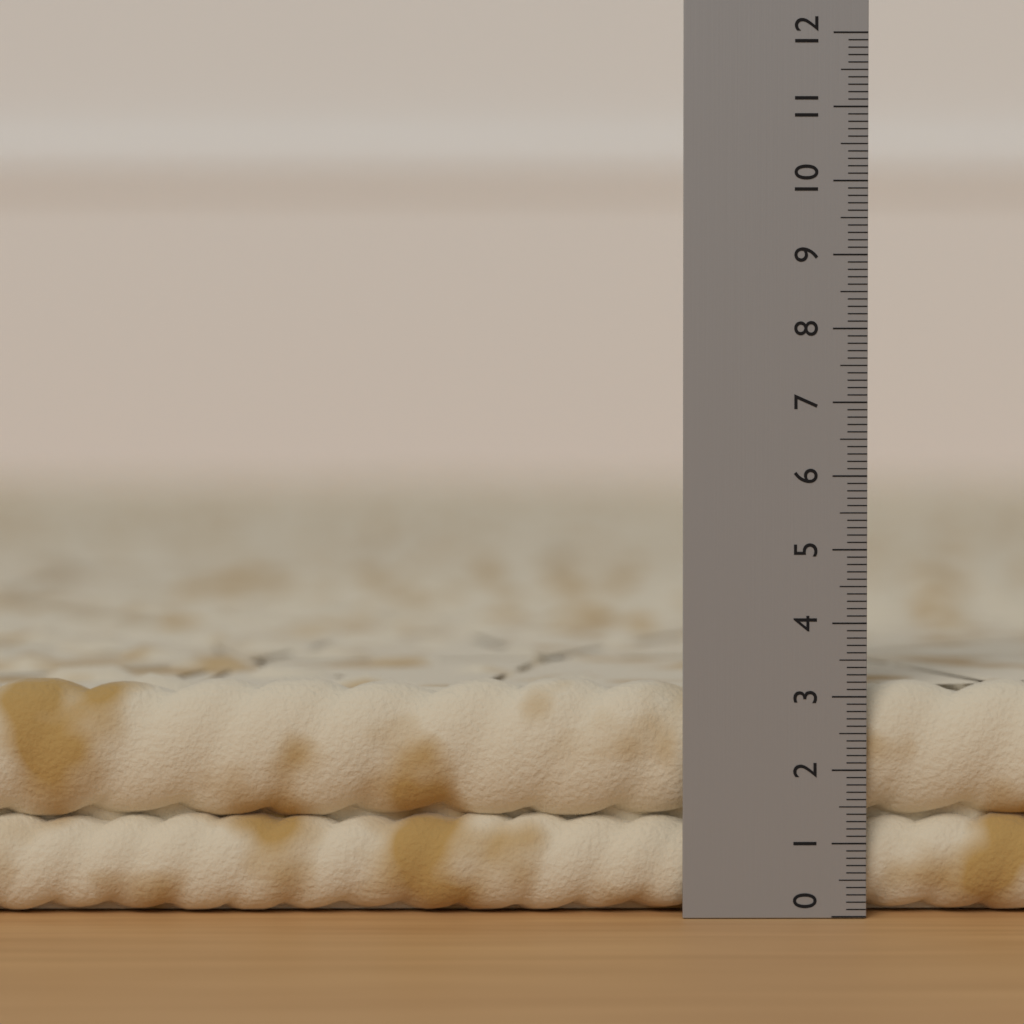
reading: 3.2 (no unit)
